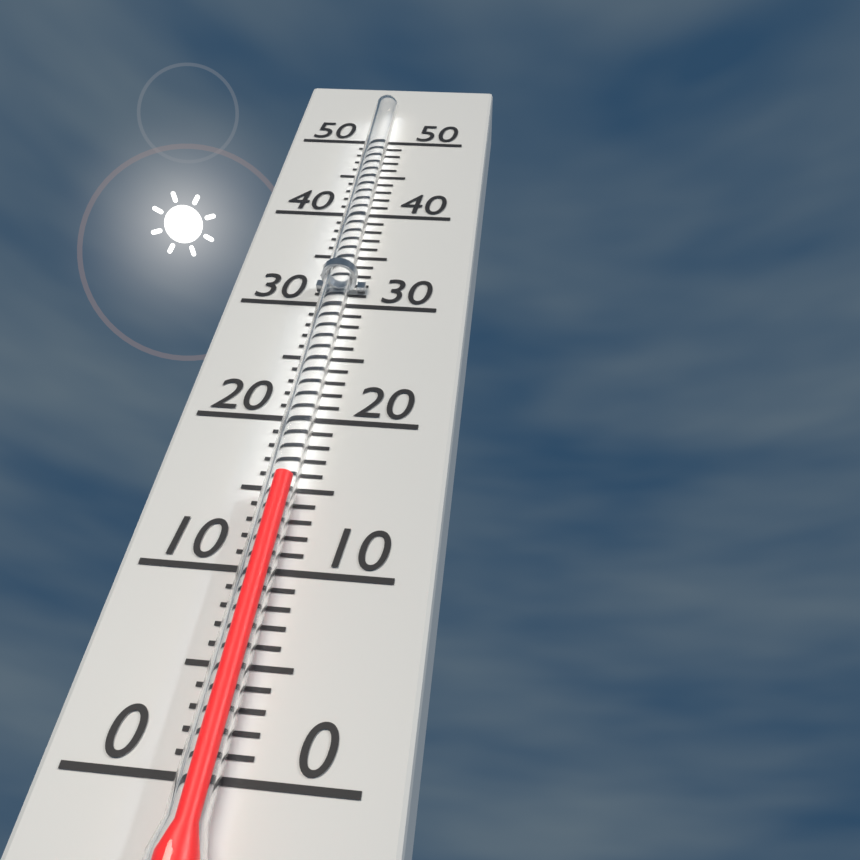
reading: 15 (no unit)
